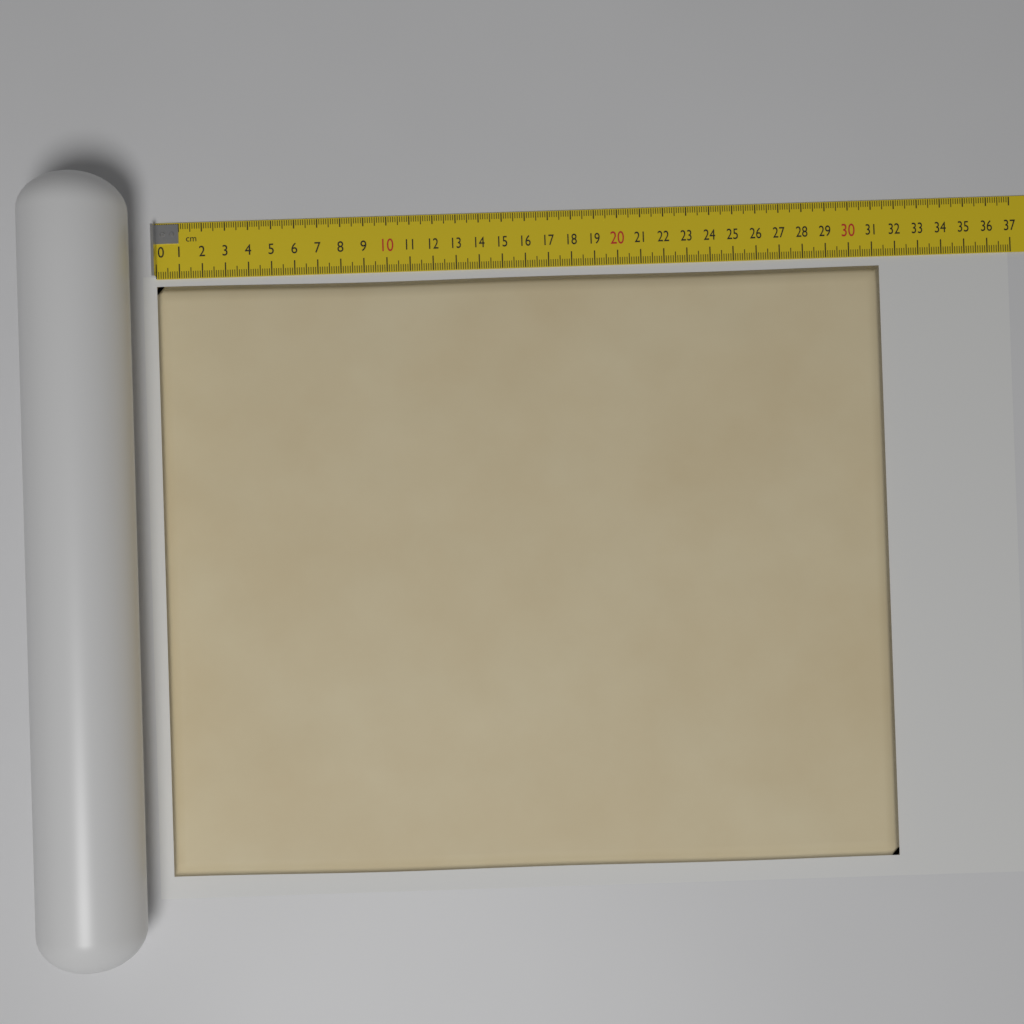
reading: 31.3 cm
